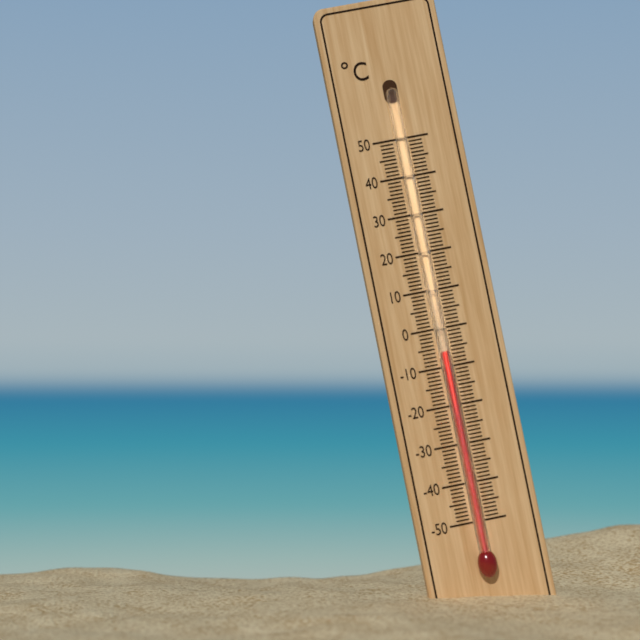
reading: -6 °C
